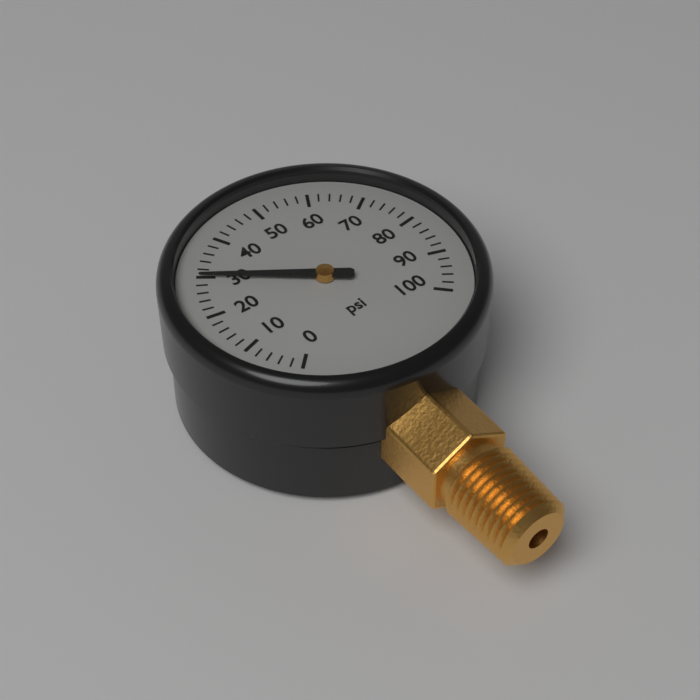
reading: 30 psi
